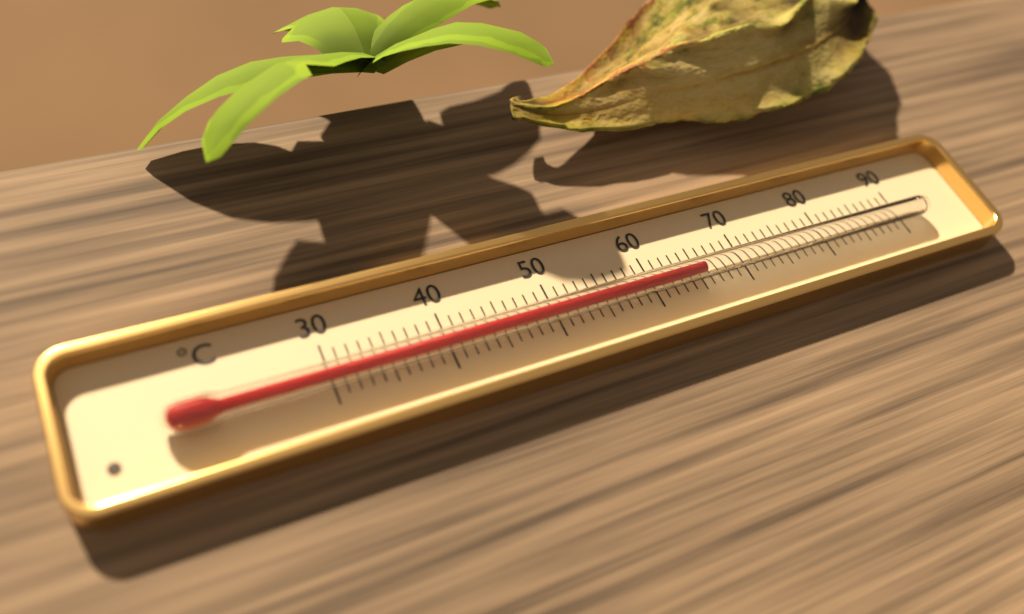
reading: 65 °C
